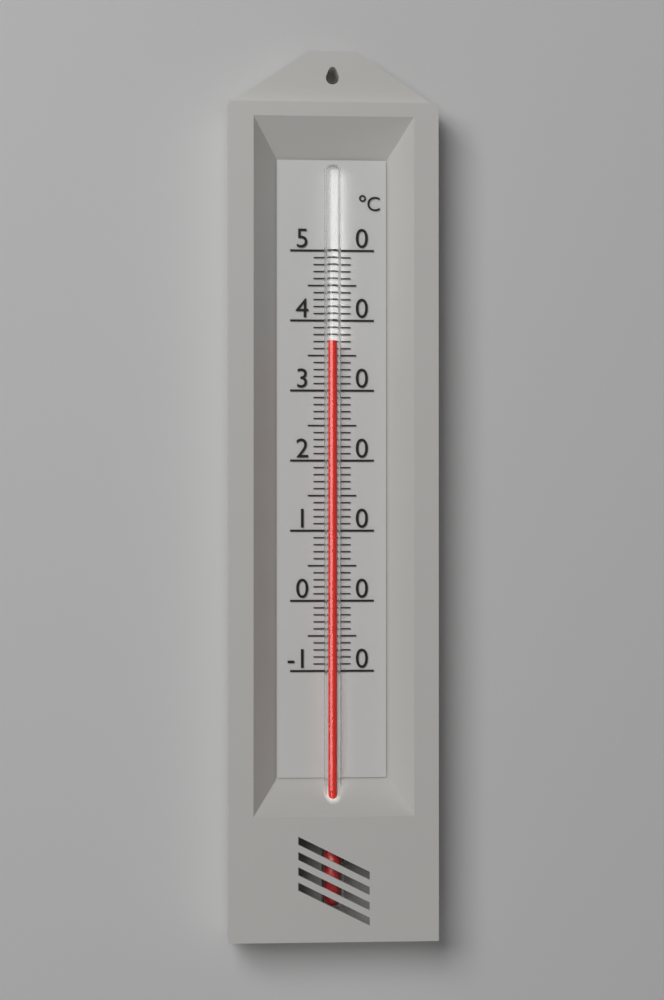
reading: 37 °C
